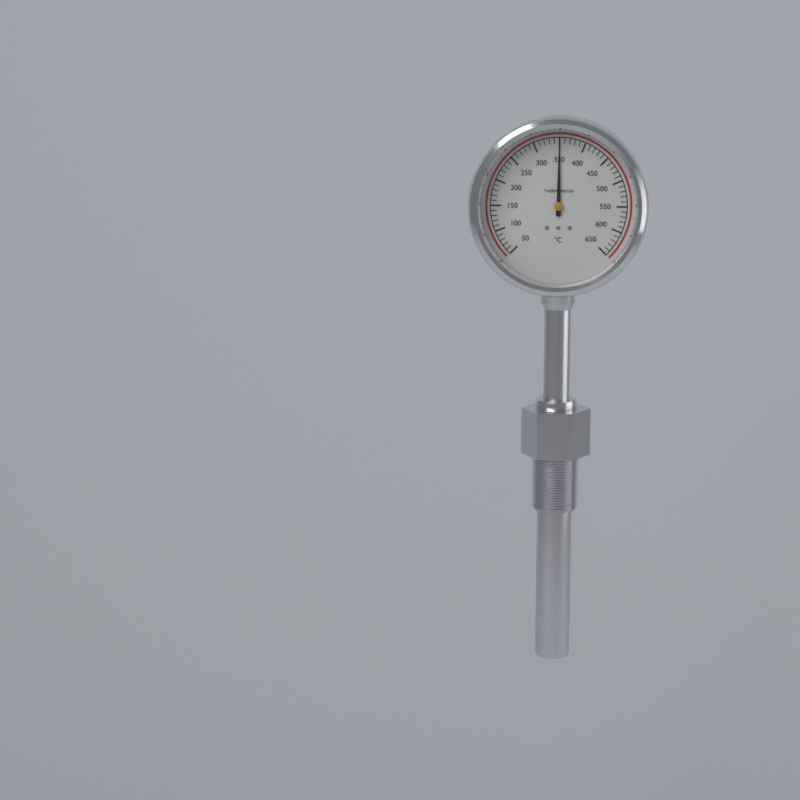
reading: 350 °C
